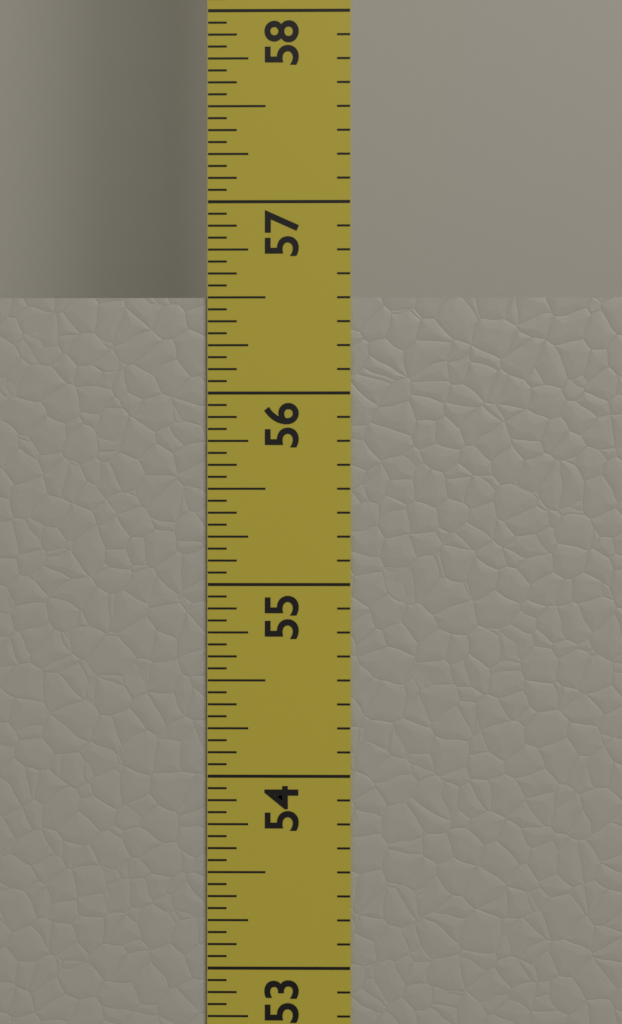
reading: 56.5000 in
